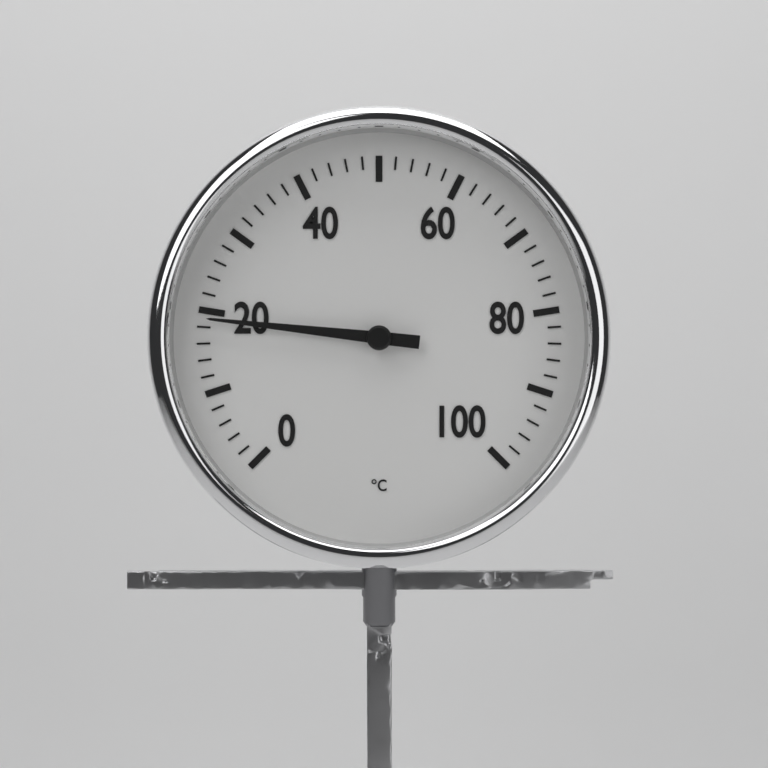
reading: 19 °C
